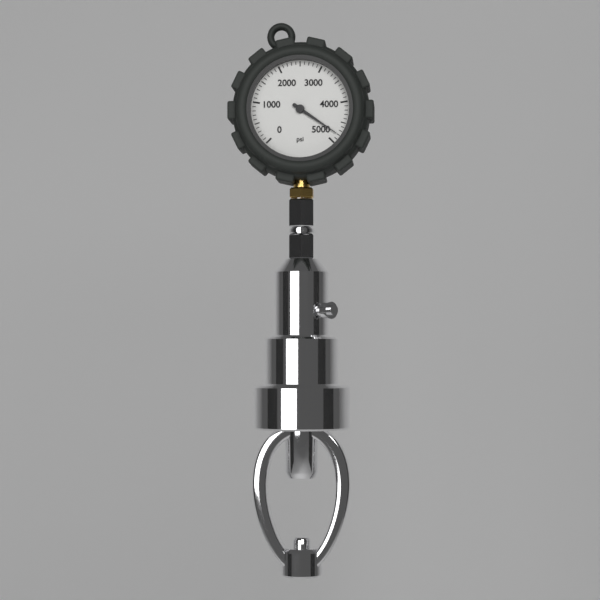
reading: 4800 psi
